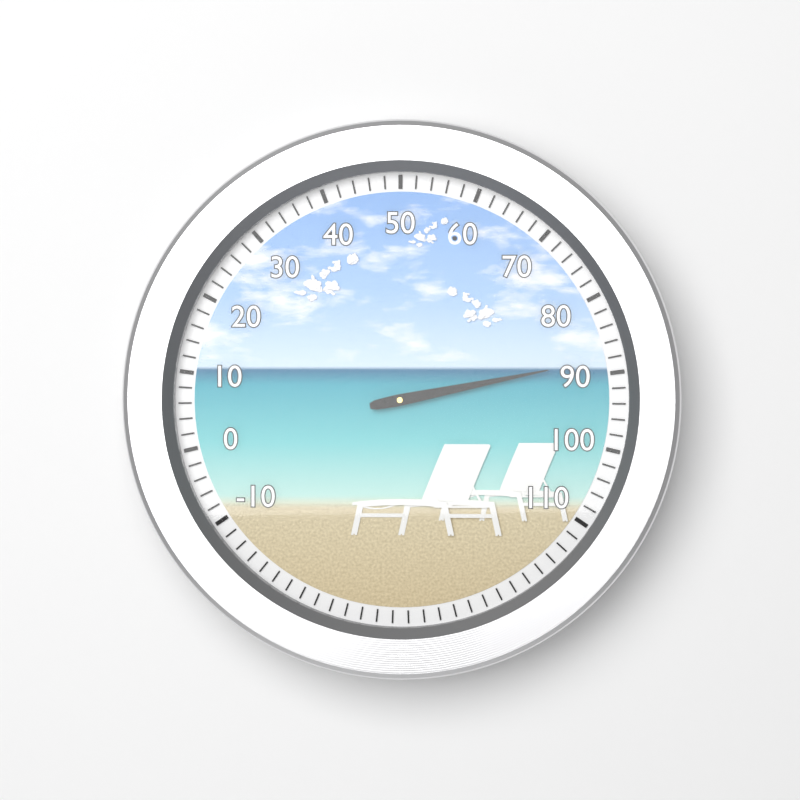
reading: 88 (no unit)
